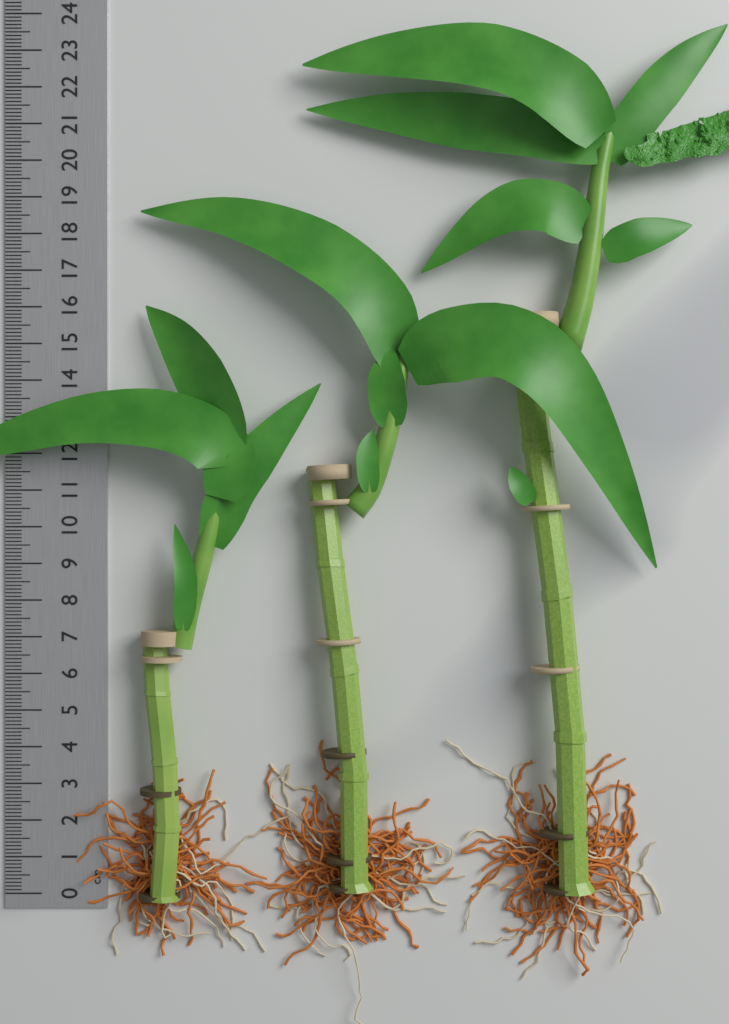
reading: 16.0 cm
